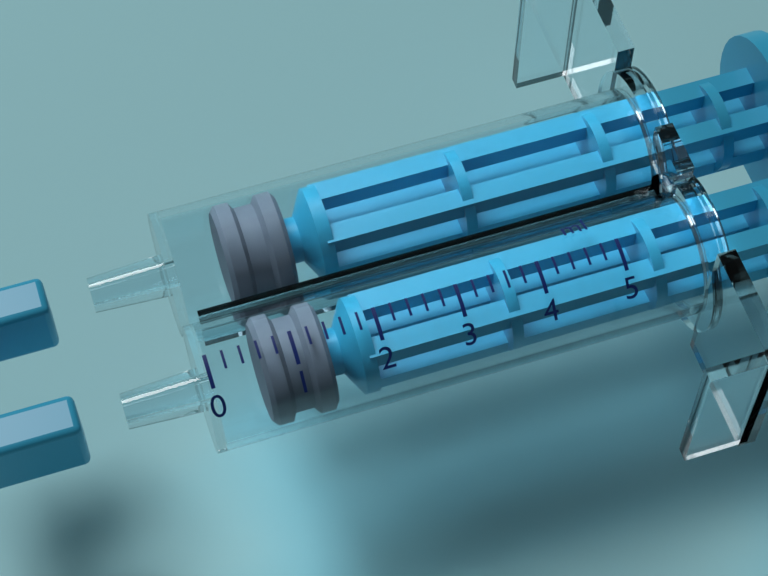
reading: 0.6 ml
